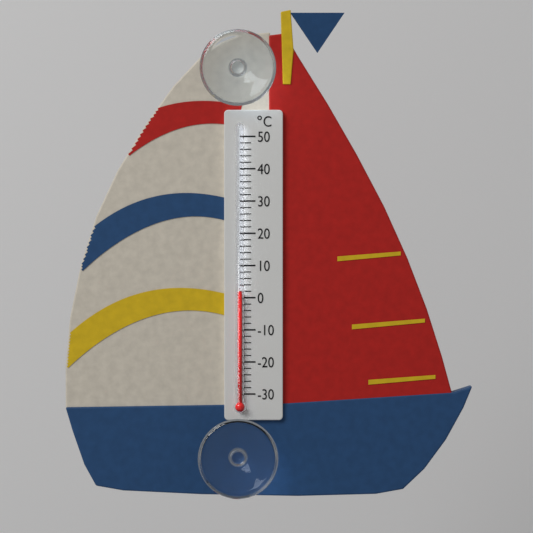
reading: 2 °C
